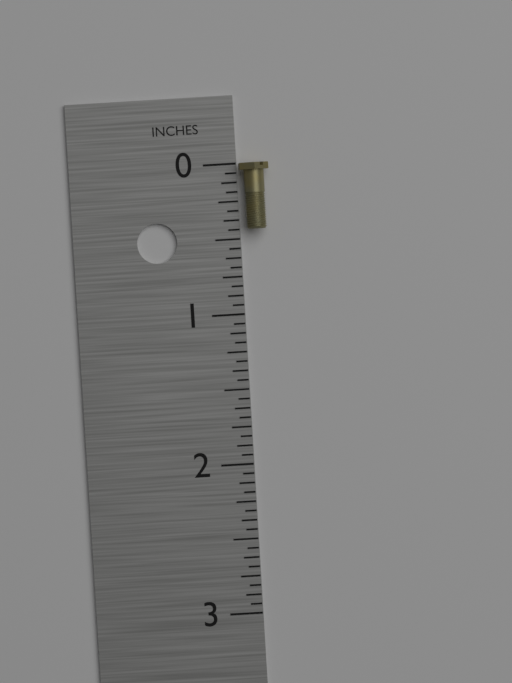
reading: 0.4375 in
